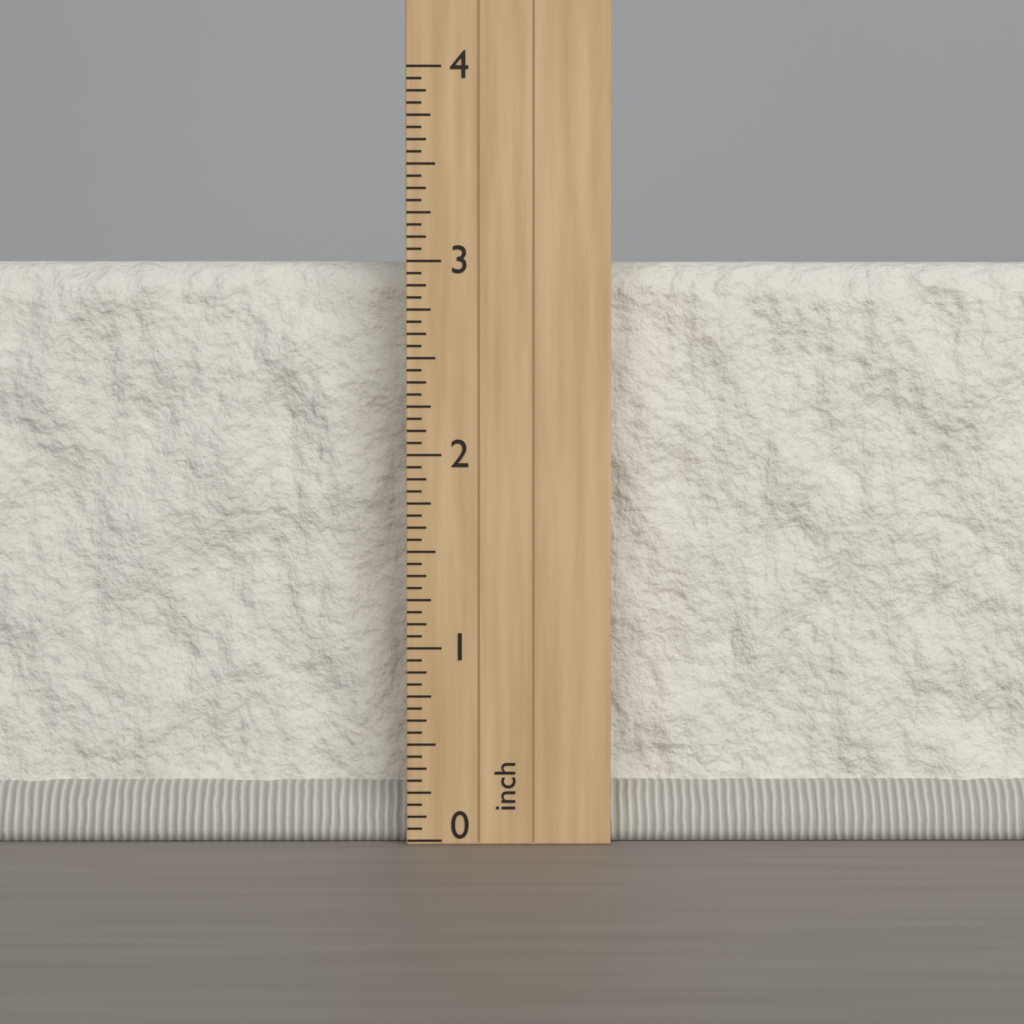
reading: 3.0625 inch
